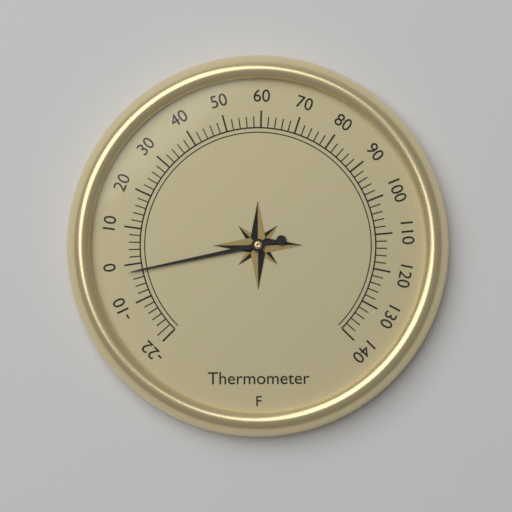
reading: -2 °F
